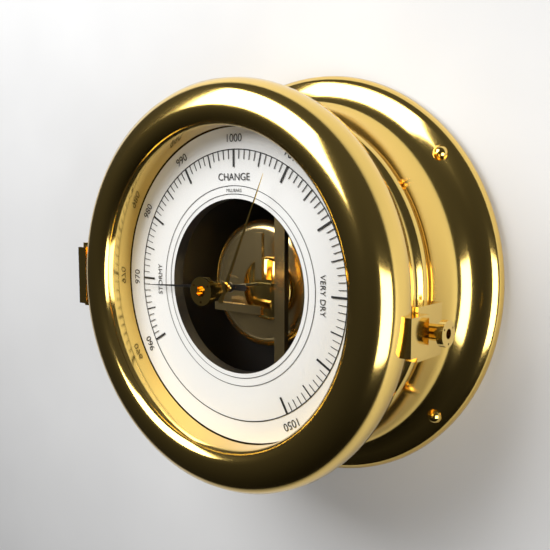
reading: 969 mbar
